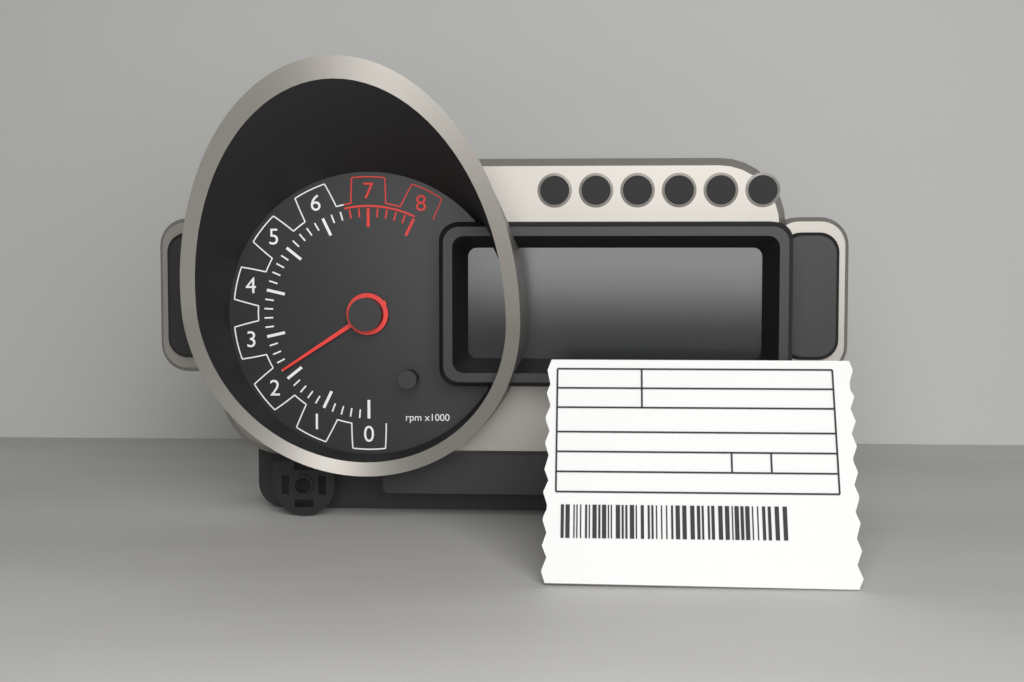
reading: 2.2 rpm x1000
